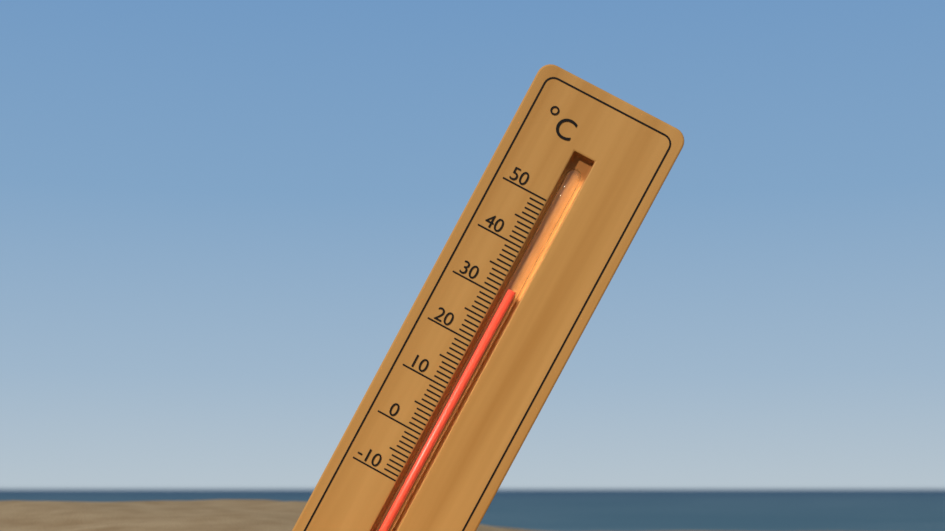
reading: 32 °C
